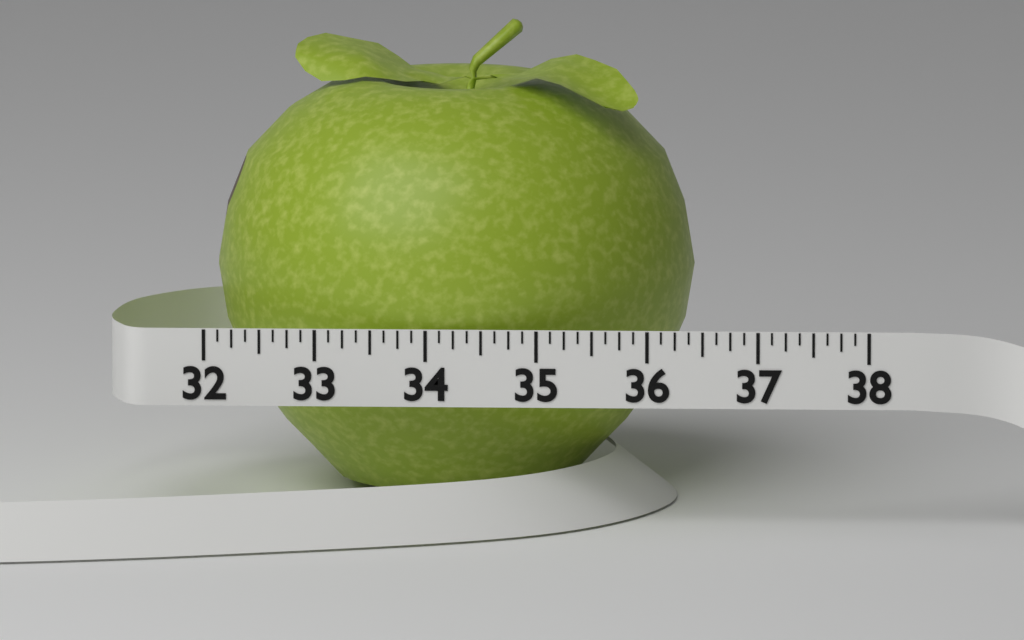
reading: 36.375 (no unit)
